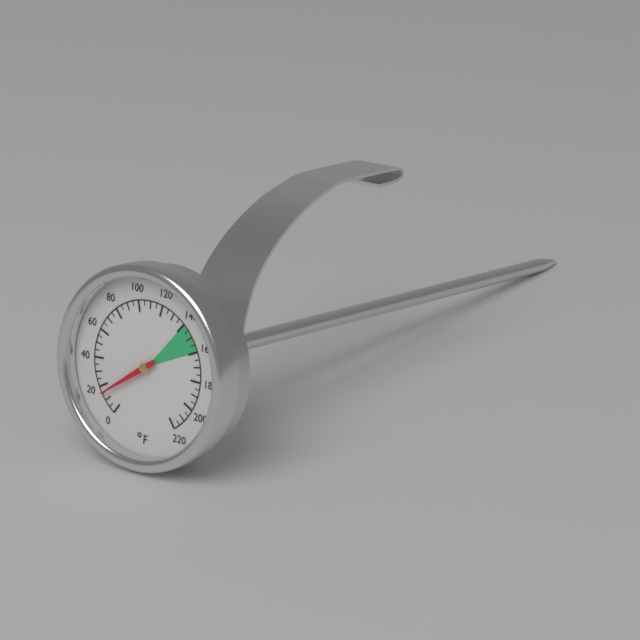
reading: 15 °F
